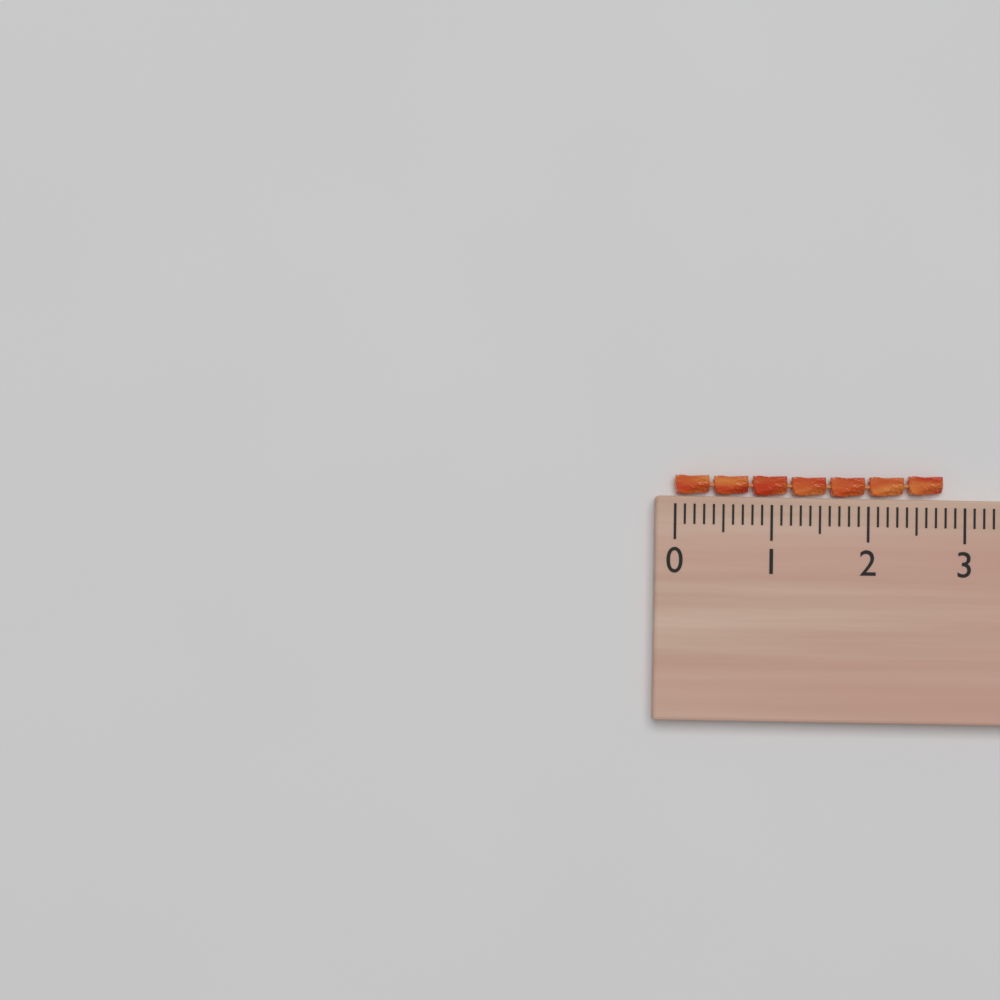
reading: 2.8 (no unit)
